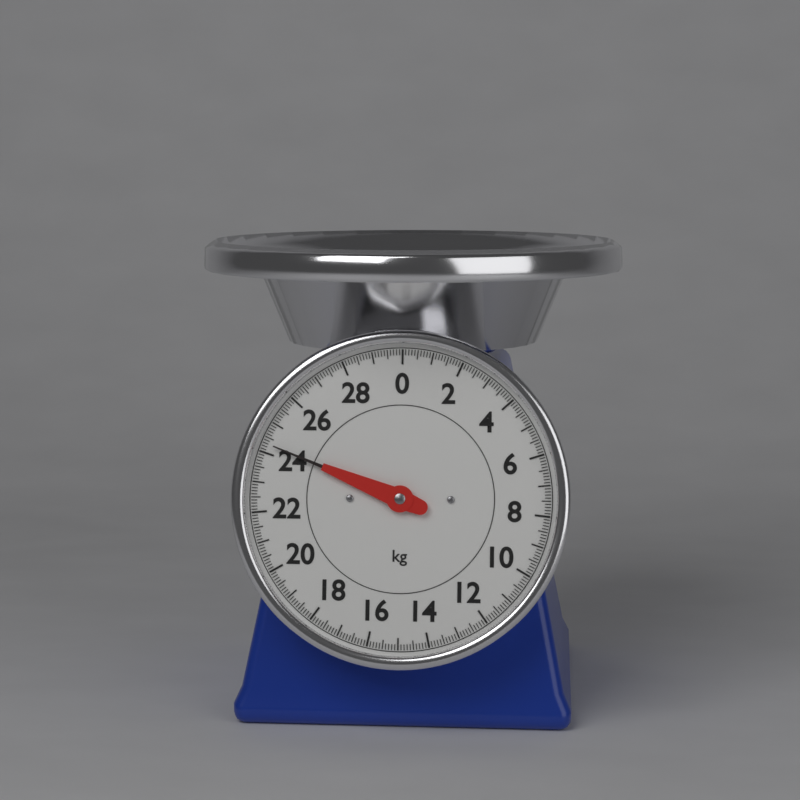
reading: 24.3 kg
